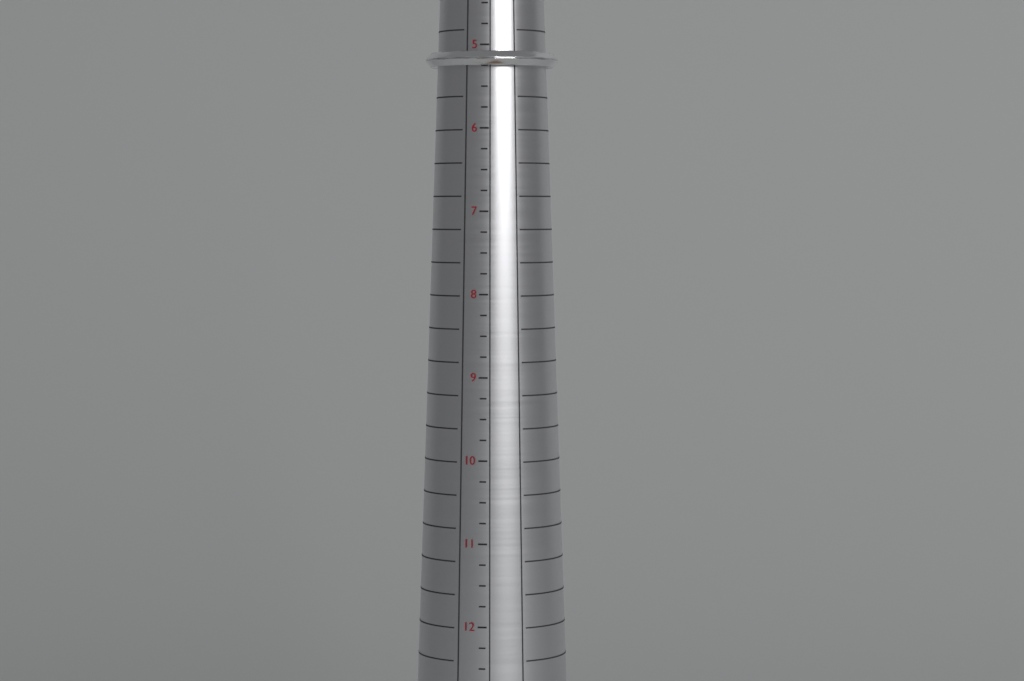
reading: 5.25 (no unit)
